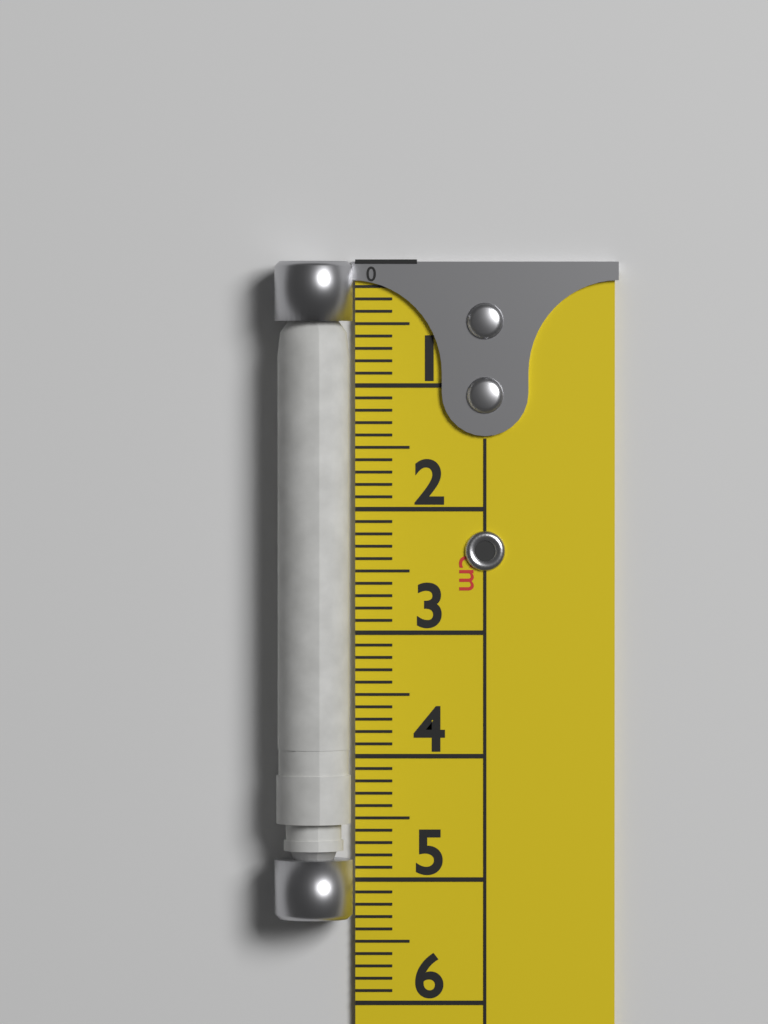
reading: 5.3 cm
